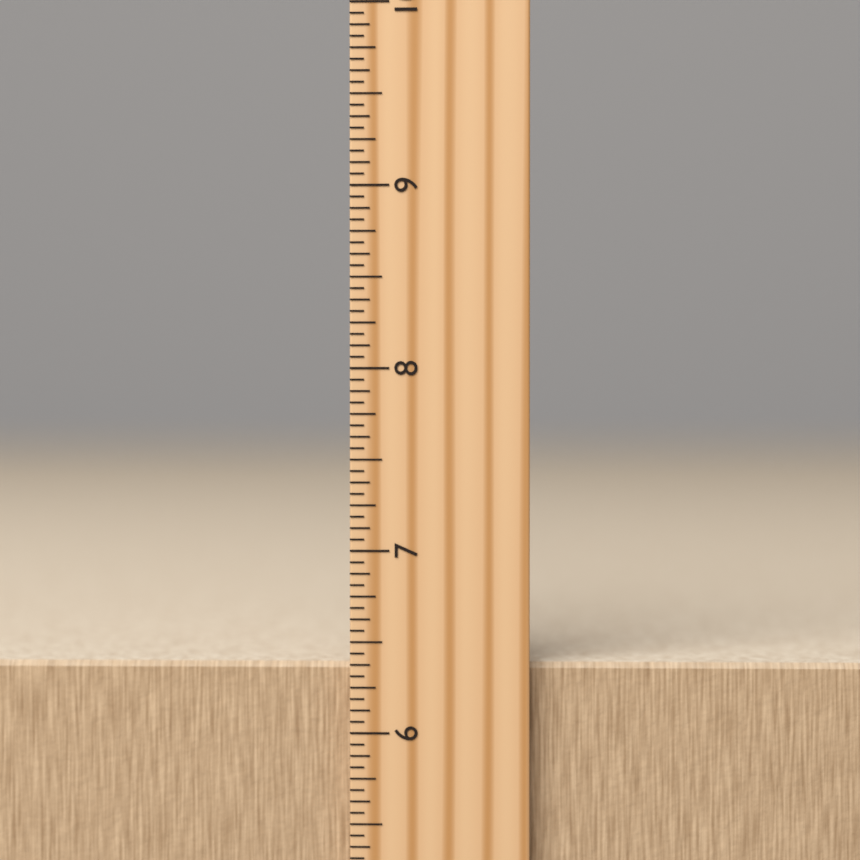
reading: 6.3750 inch
